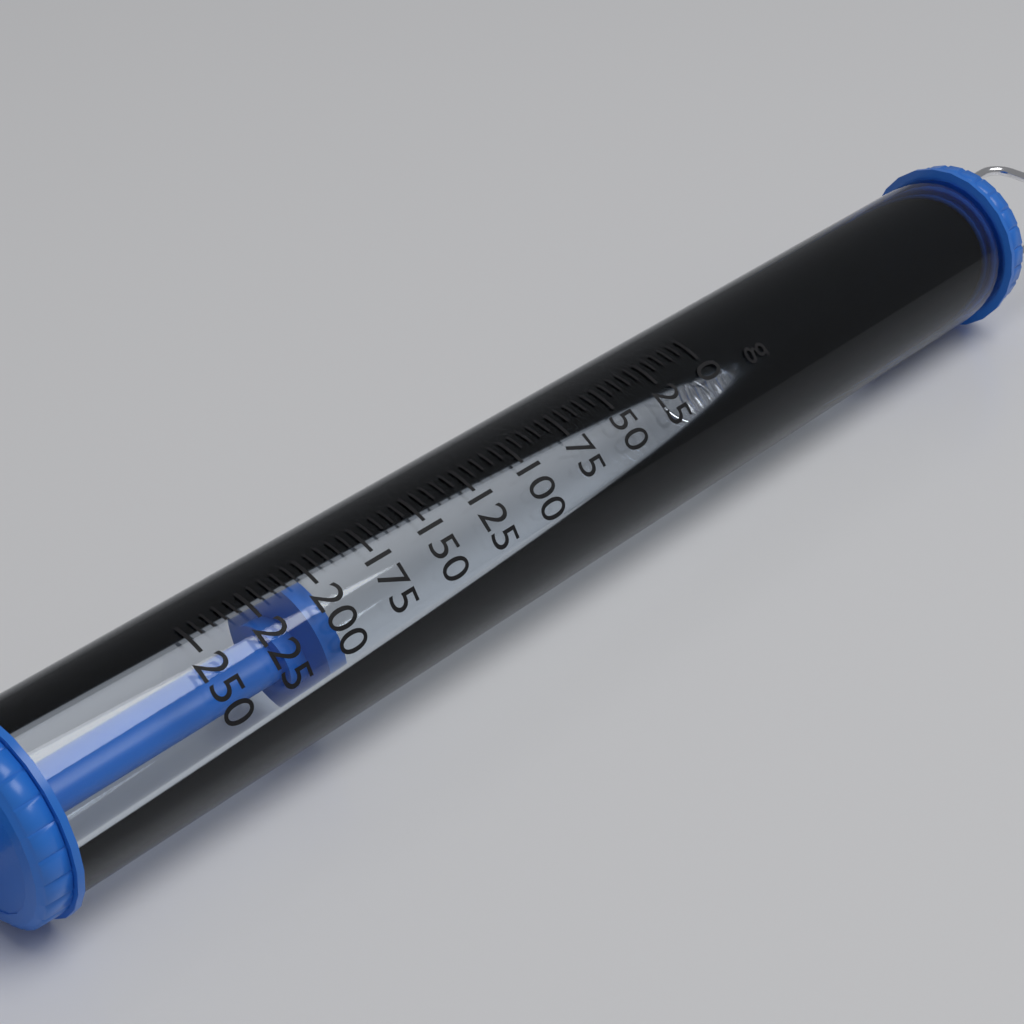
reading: 200 g
